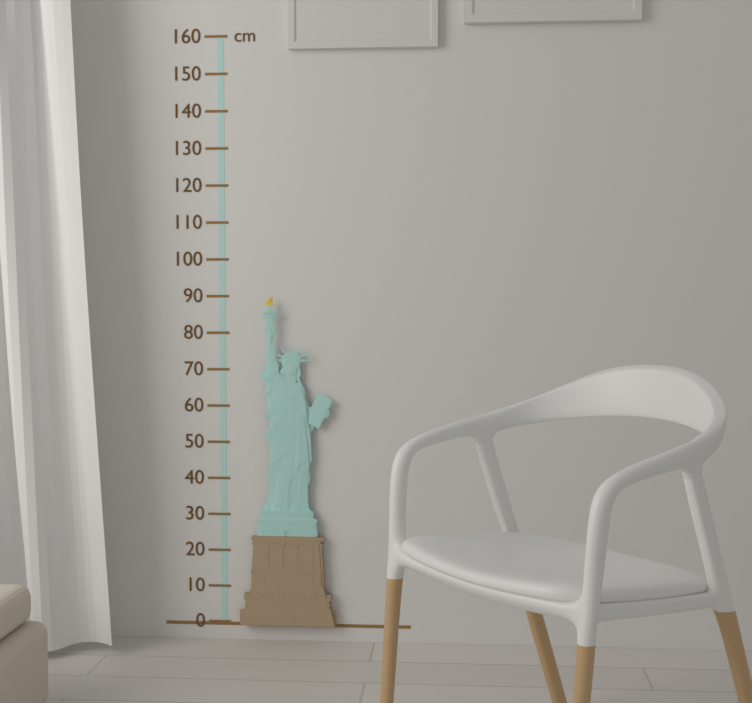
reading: 90 cm
